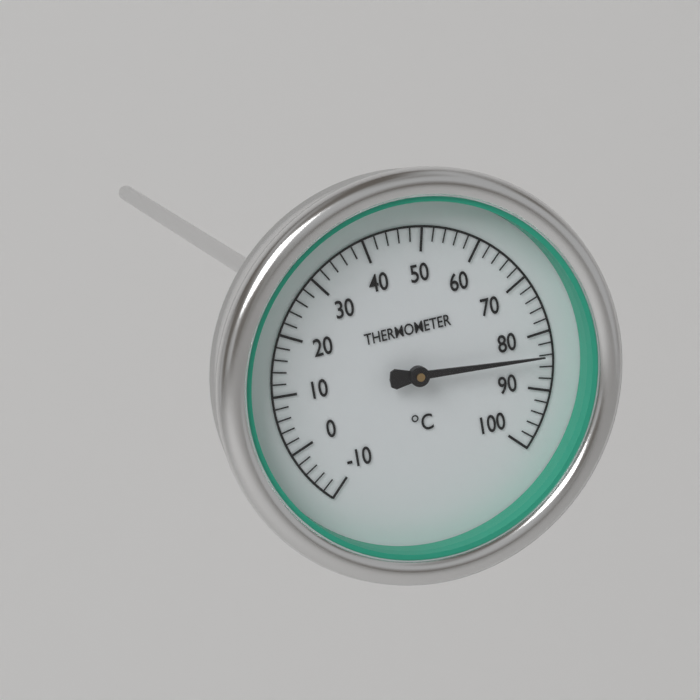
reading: 84 °C
